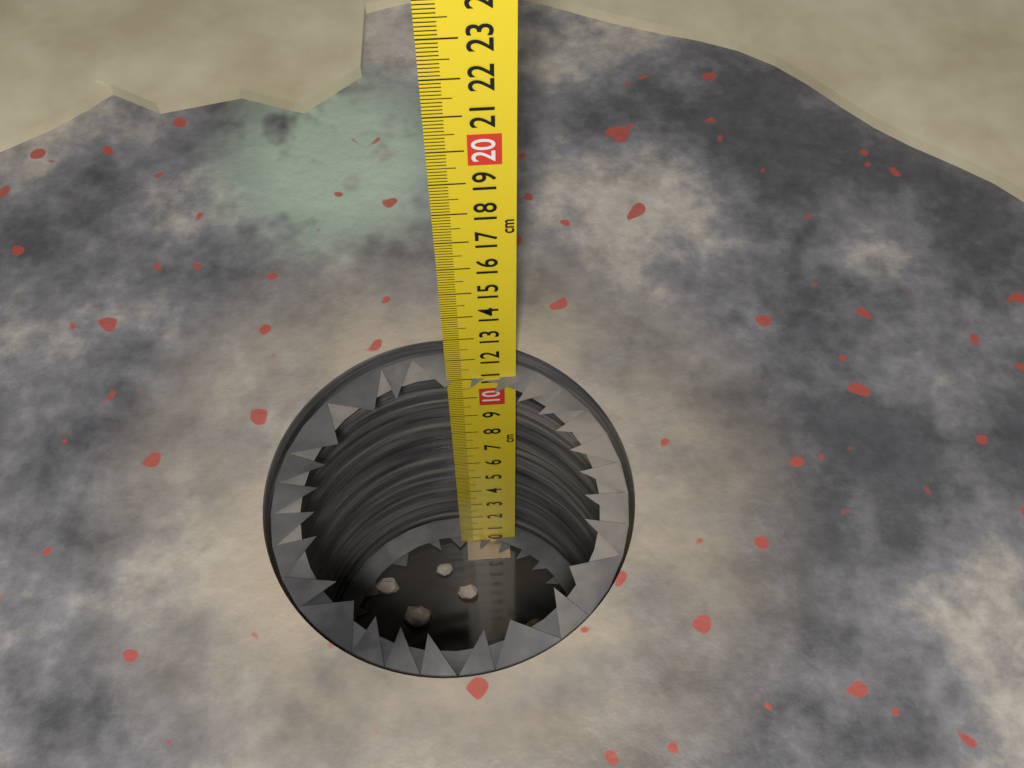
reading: 11.0 cm
